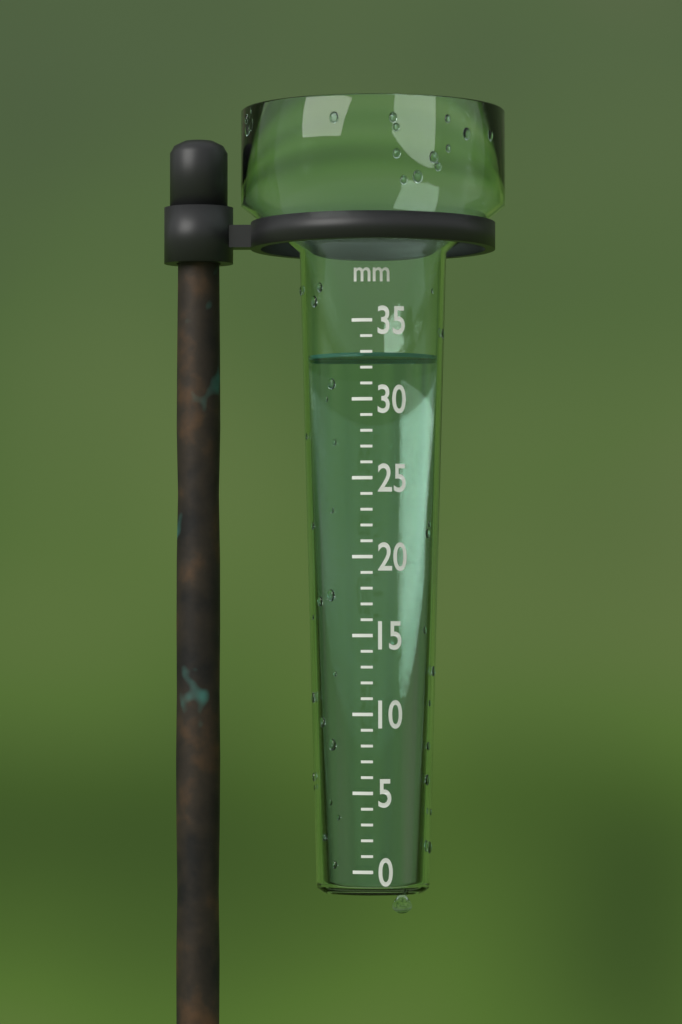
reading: 33 mm
